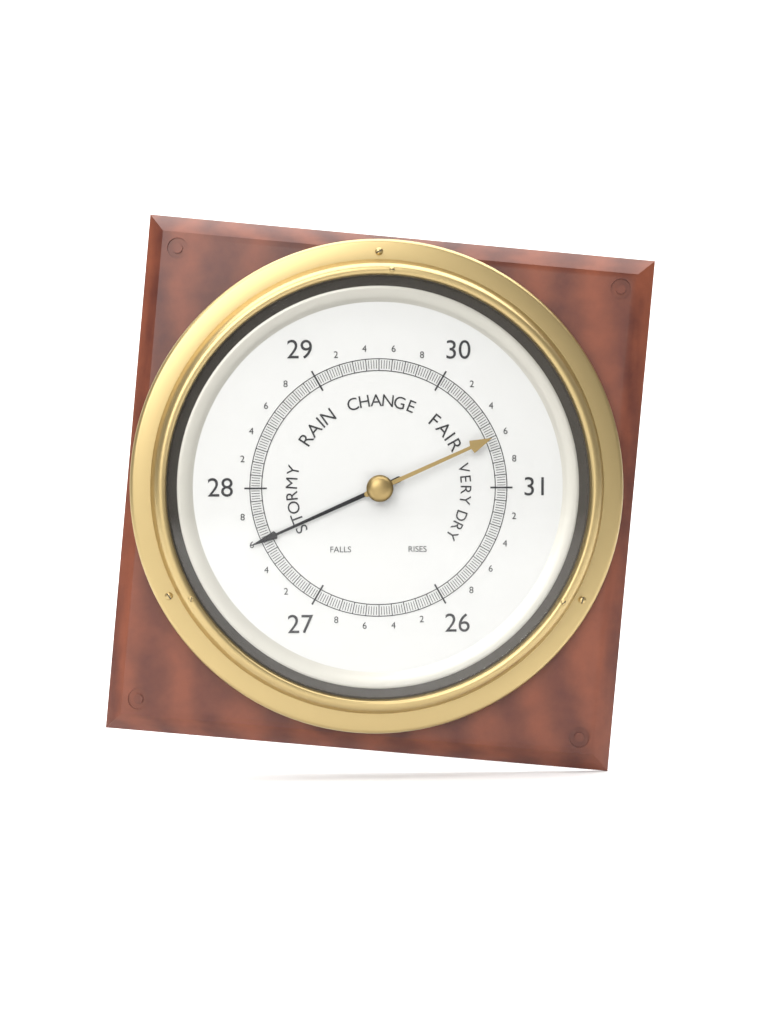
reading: 27.60 (no unit)
